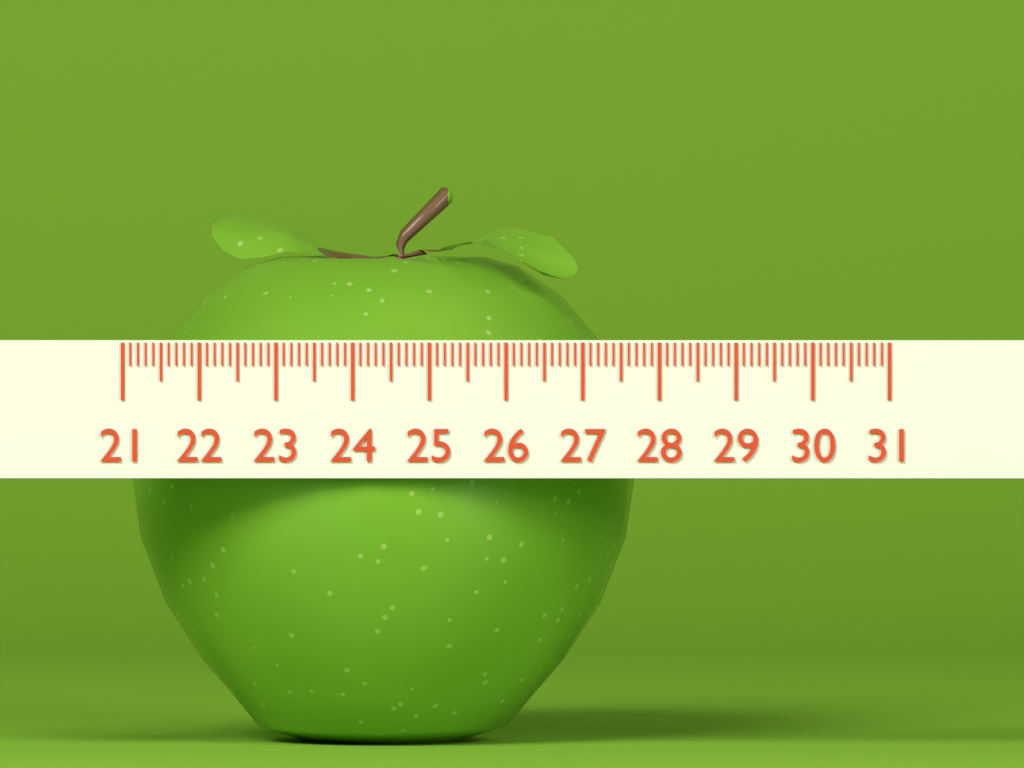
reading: 27.7 (no unit)
